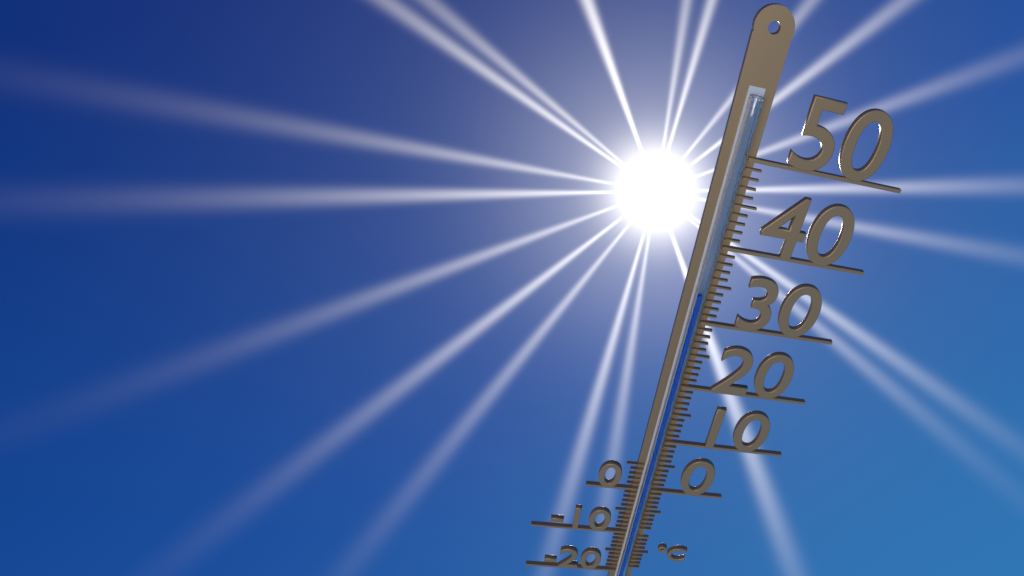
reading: 34 °C
